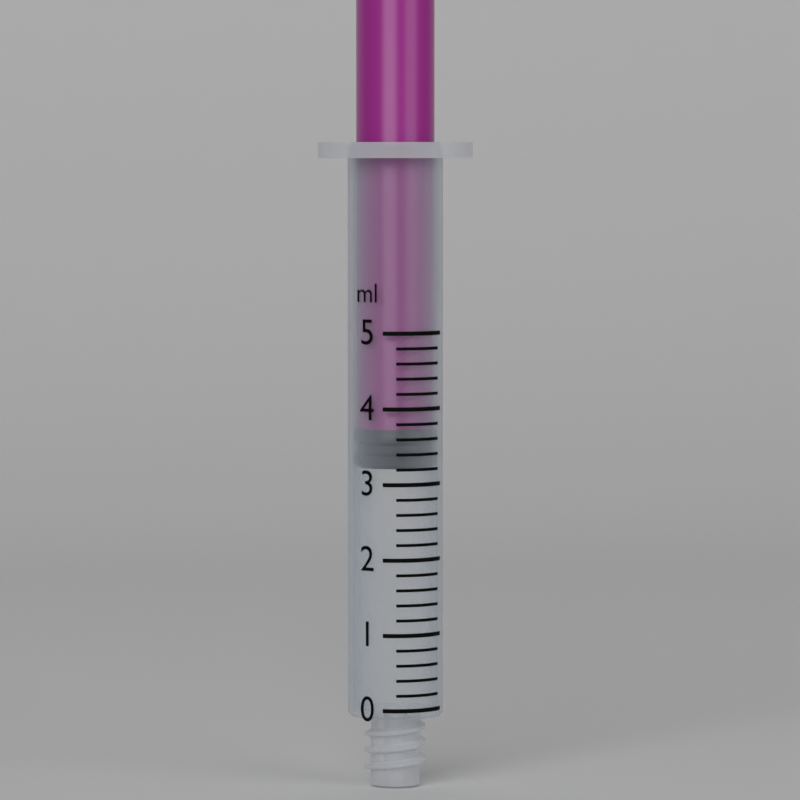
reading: 3.2 ml
